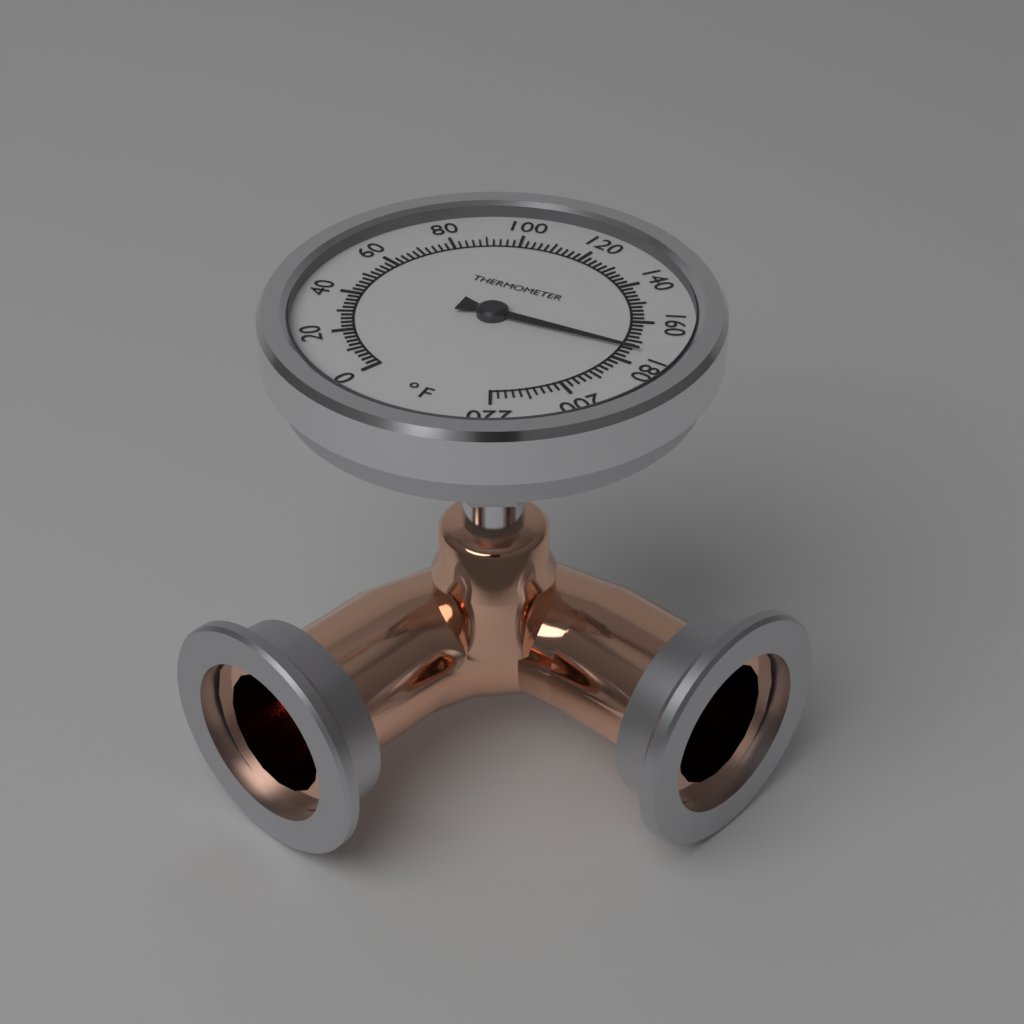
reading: 174 °F
